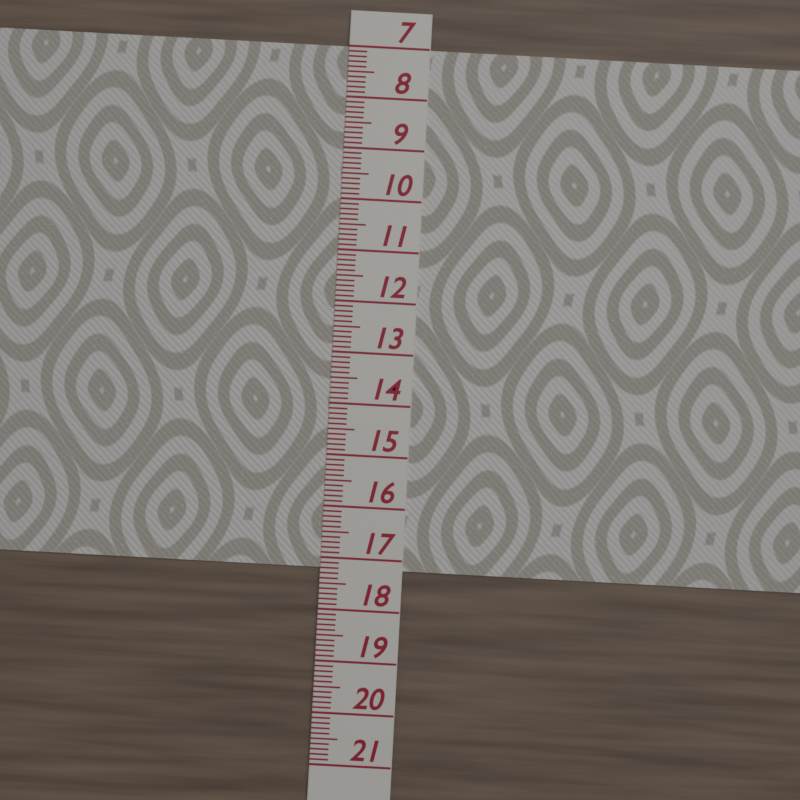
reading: 17.2 (no unit)
